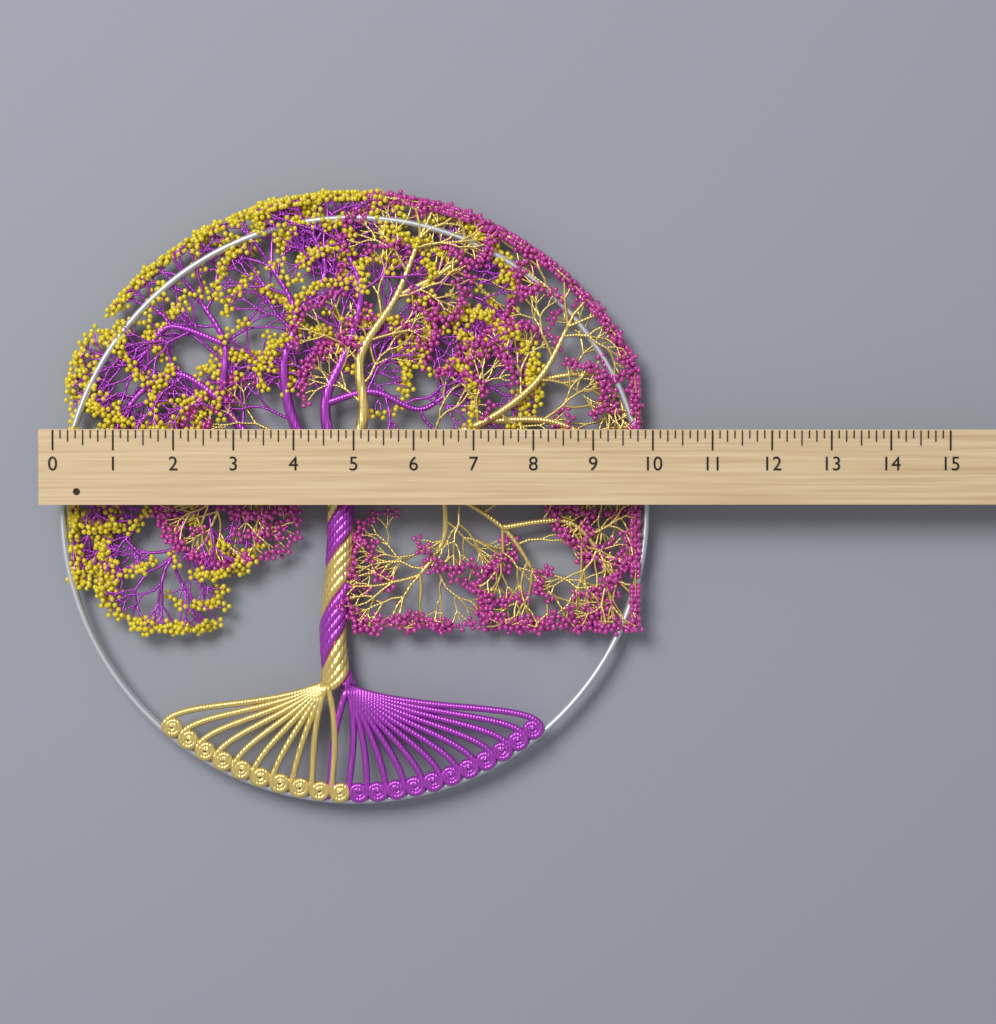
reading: 10.000 (no unit)
